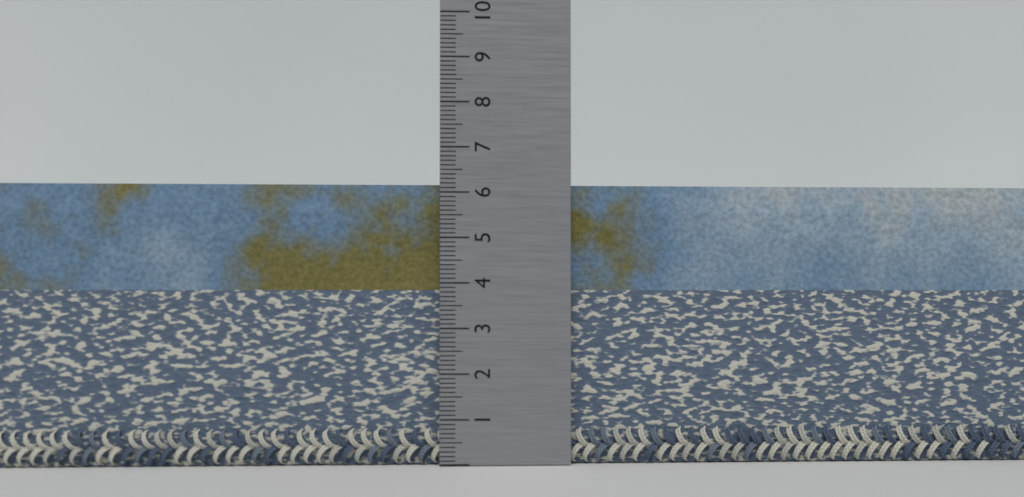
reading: 6.2 (no unit)
